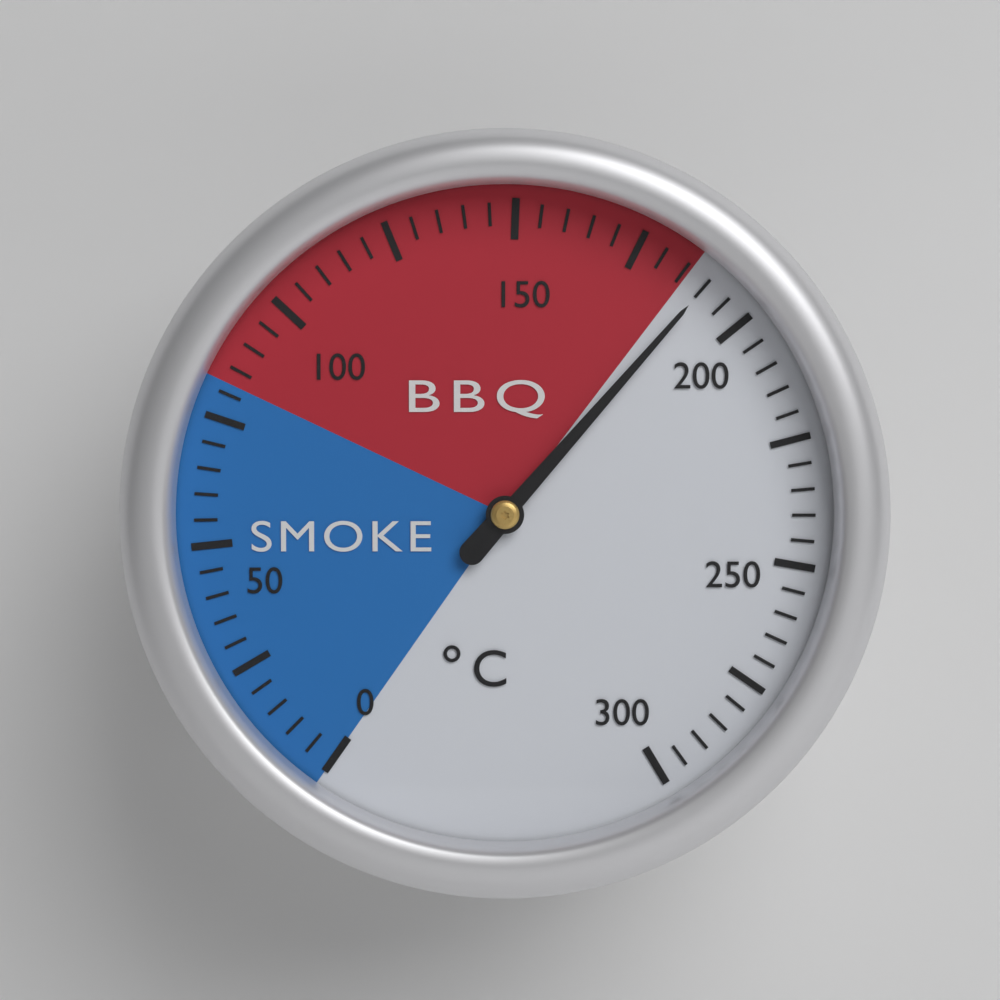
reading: 190 °C
